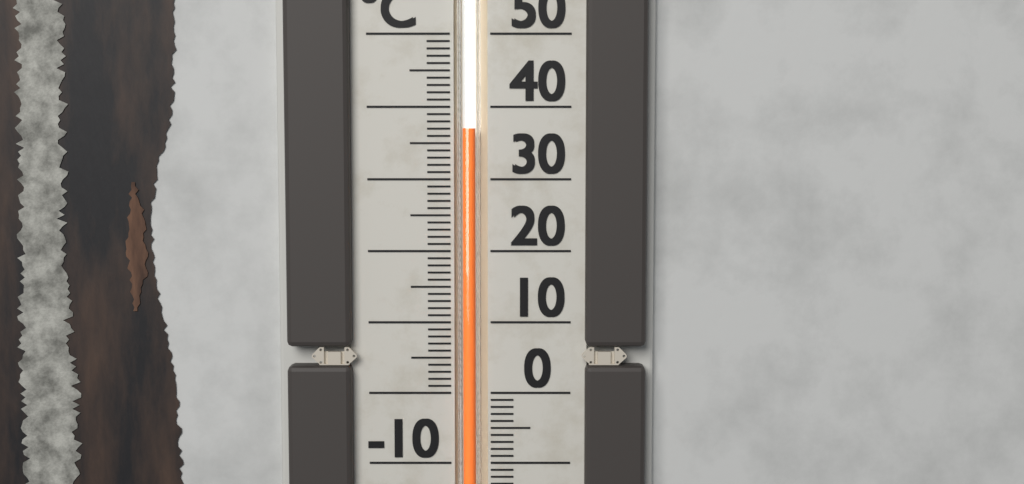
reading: 37 °C
